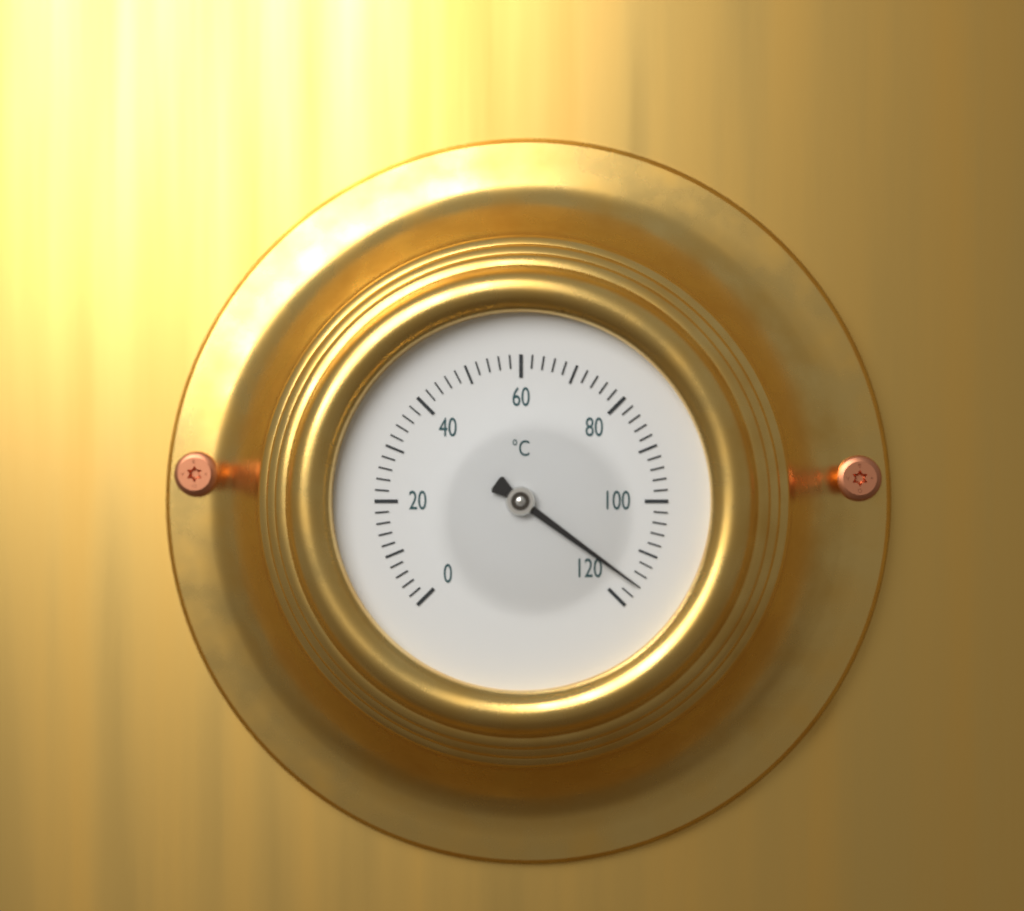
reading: 116 °C
